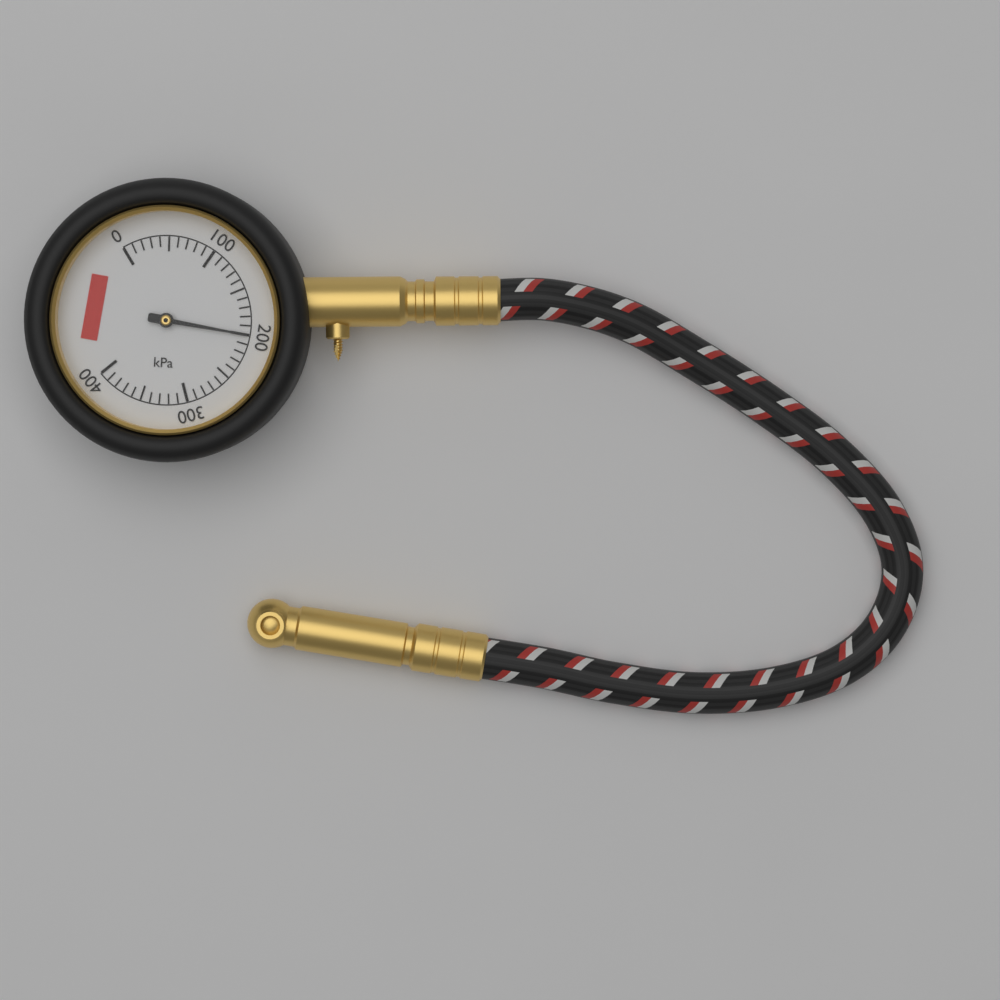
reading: 200 kPa
